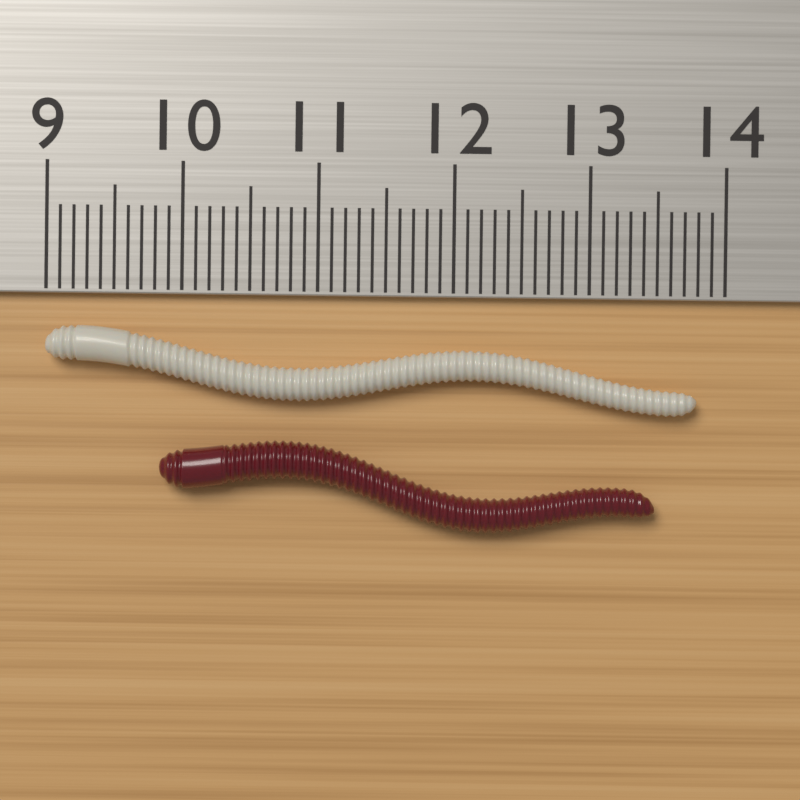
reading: 13.8 cm
